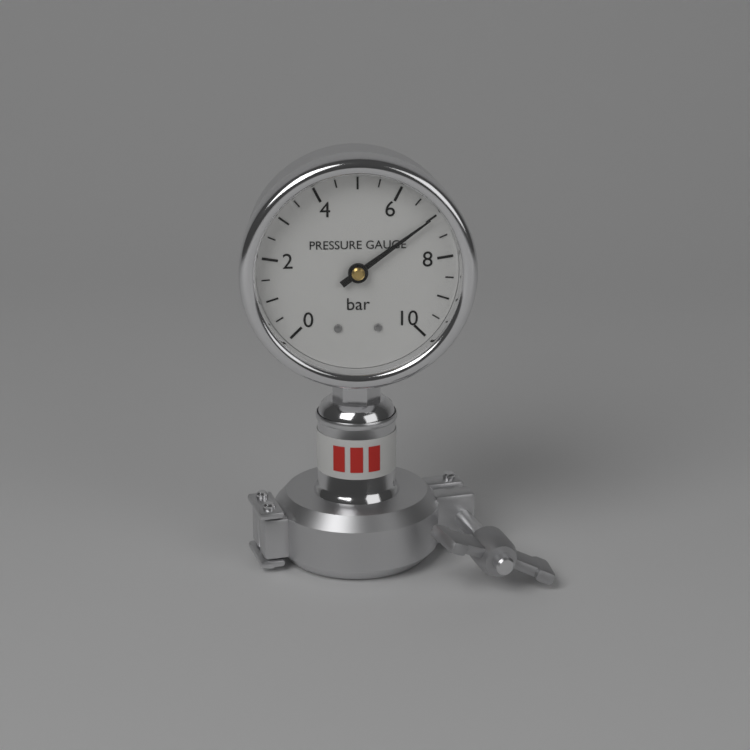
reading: 7.0 bar
